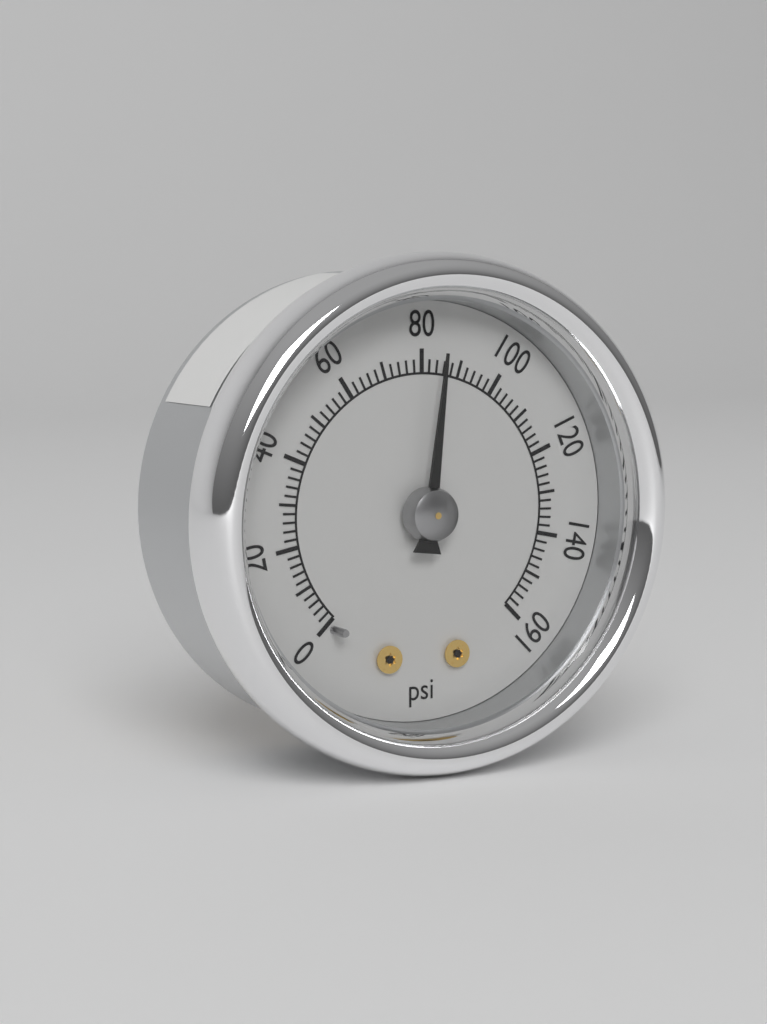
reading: 84 psi
